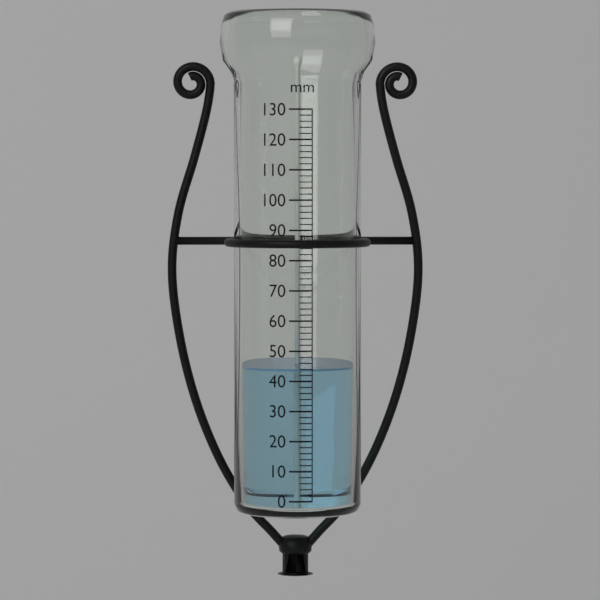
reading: 44 mm
